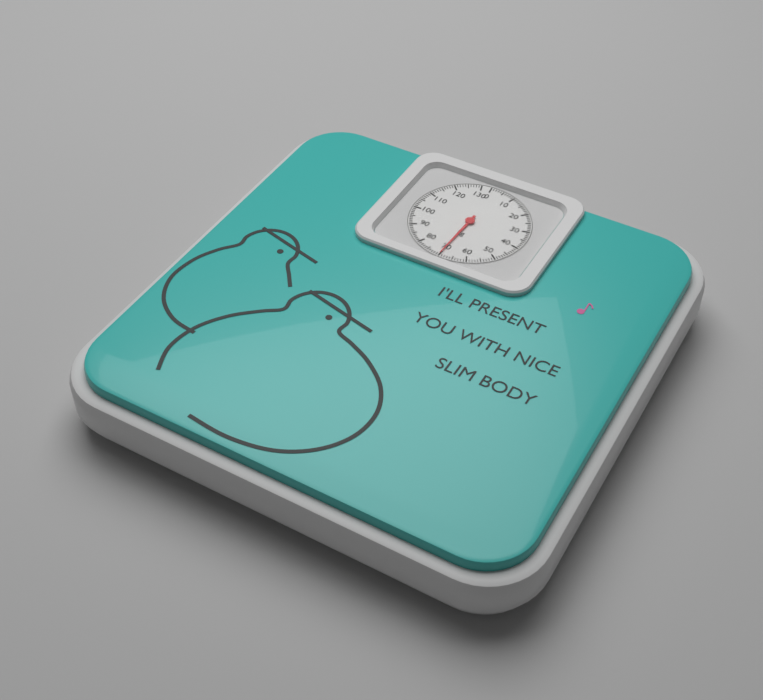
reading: 70 kg
